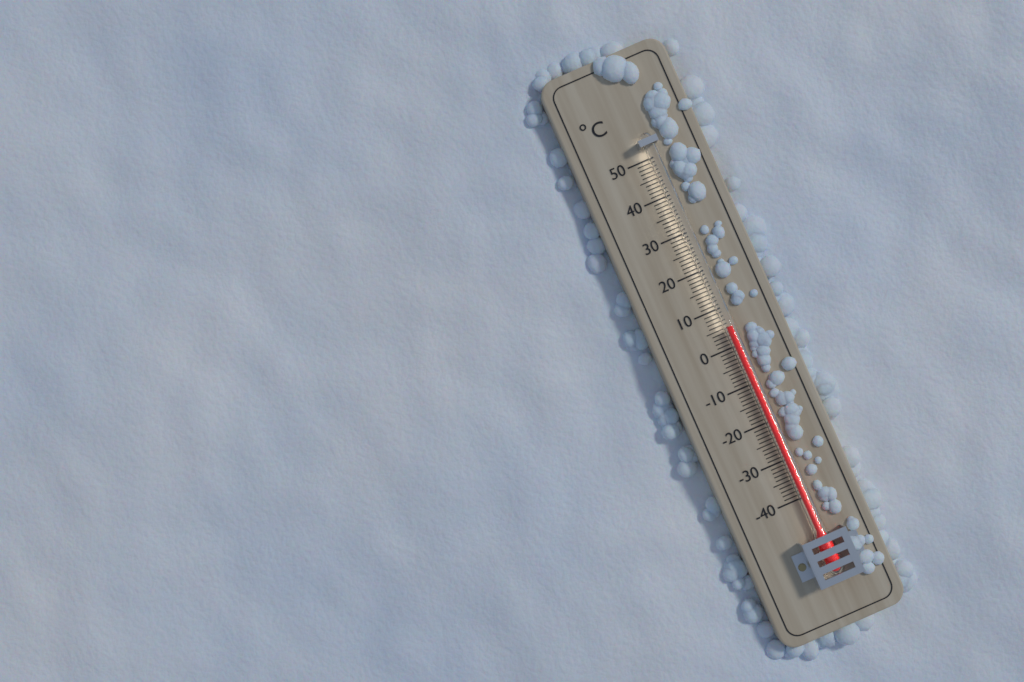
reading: 5 °C
